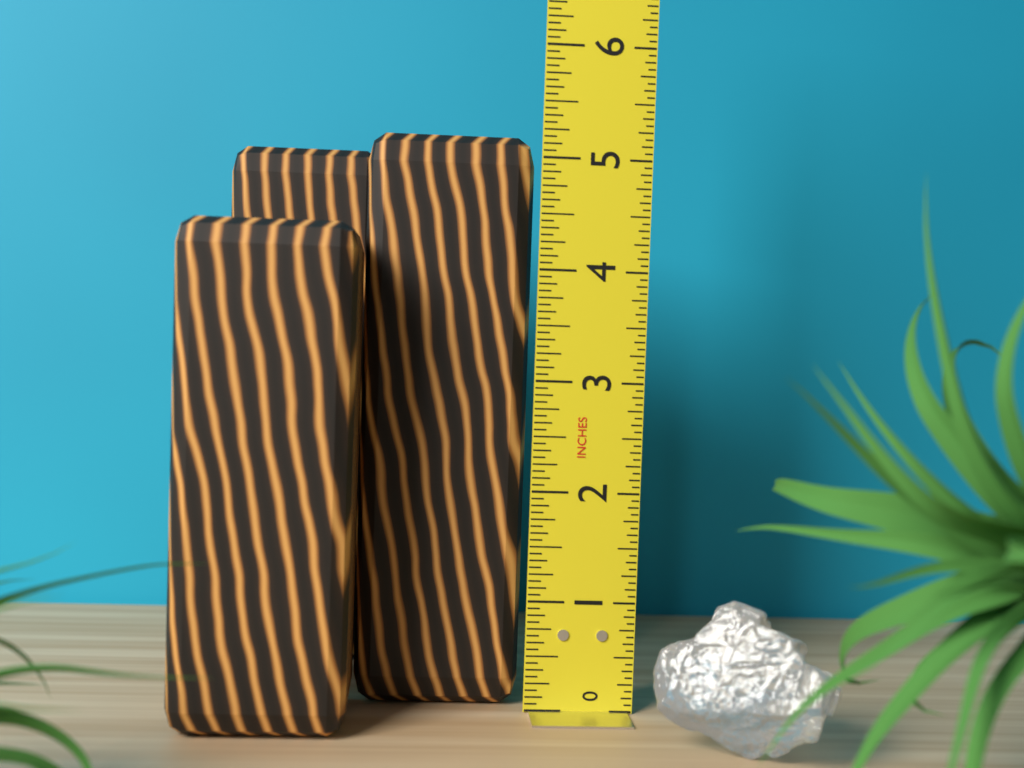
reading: 5.1875 in
